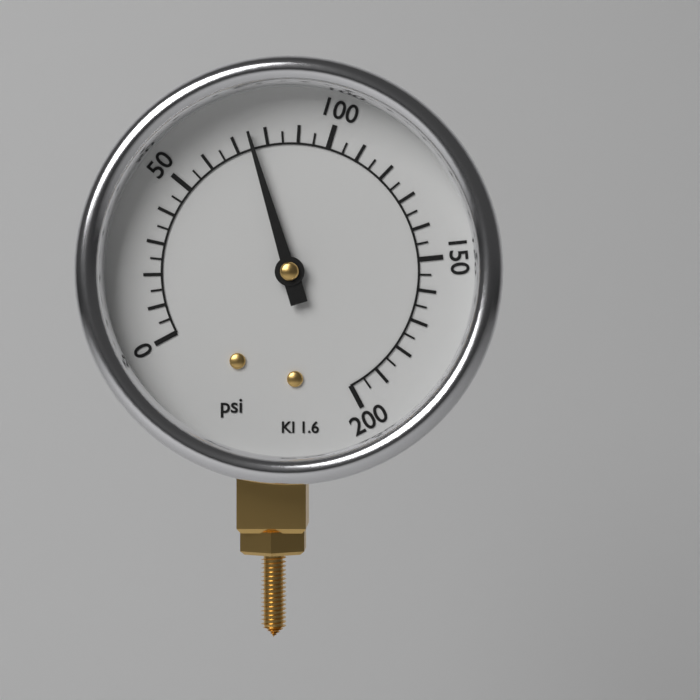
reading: 75 psi
